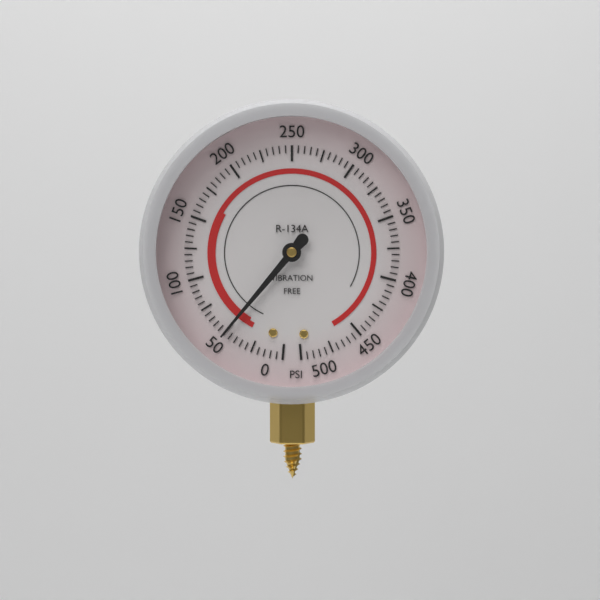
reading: 50 psi
